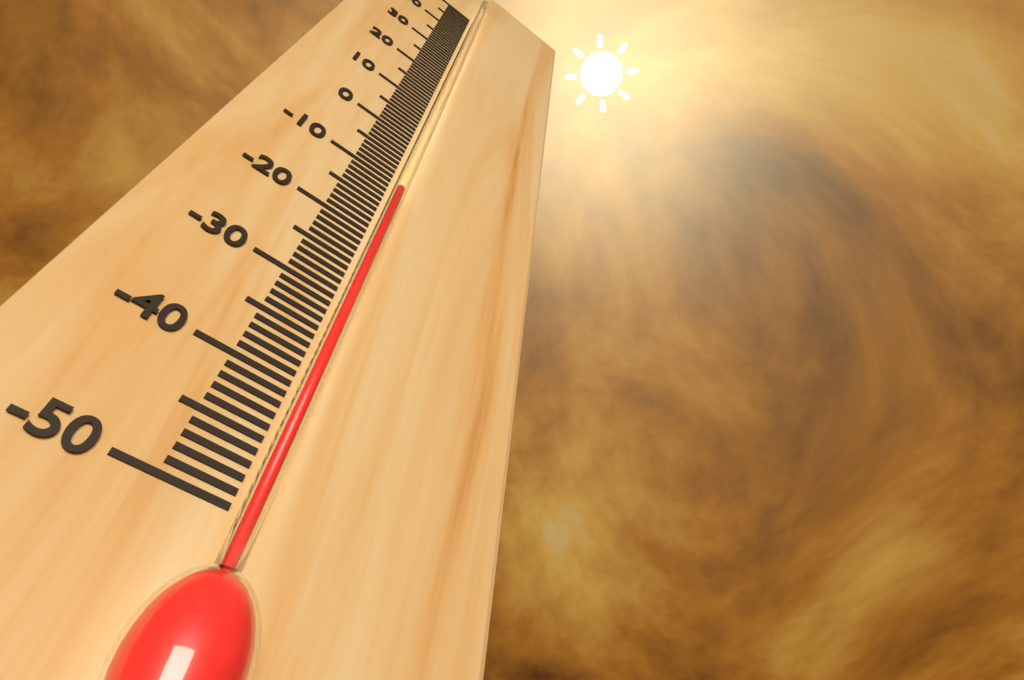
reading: -12 °C
